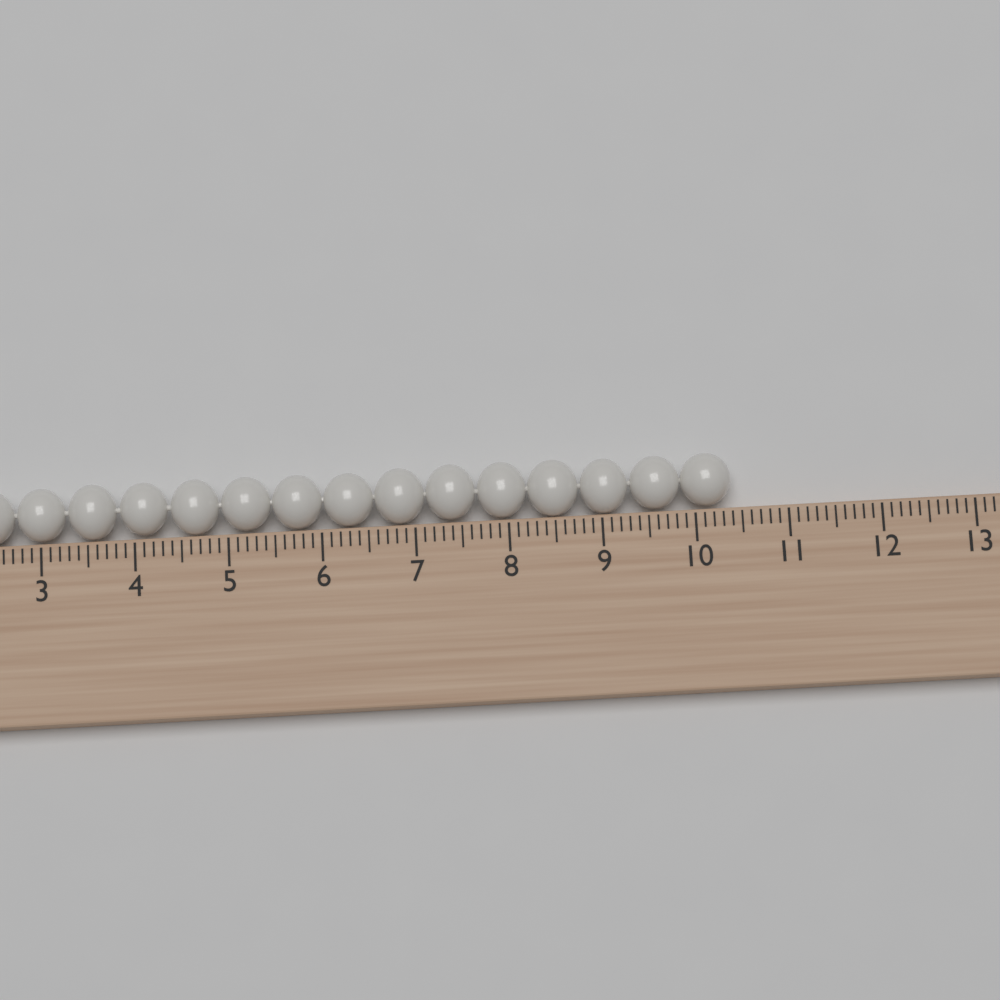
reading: 10.4 cm
